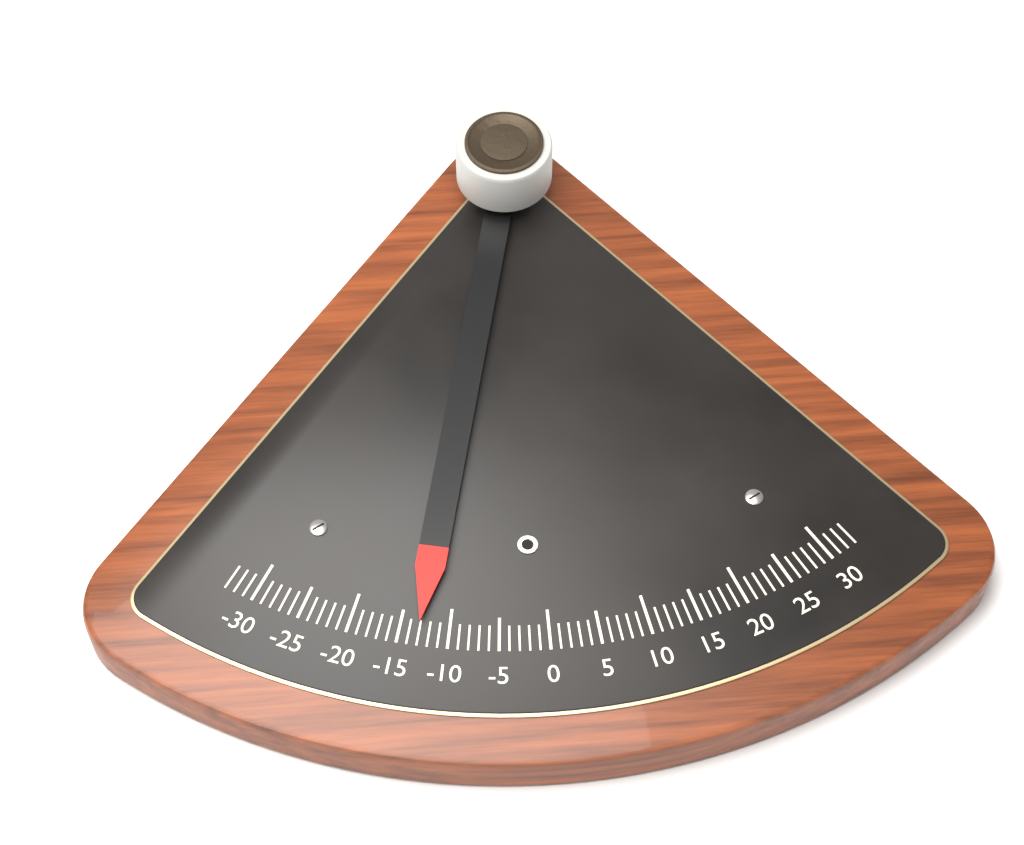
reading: -13 (no unit)
